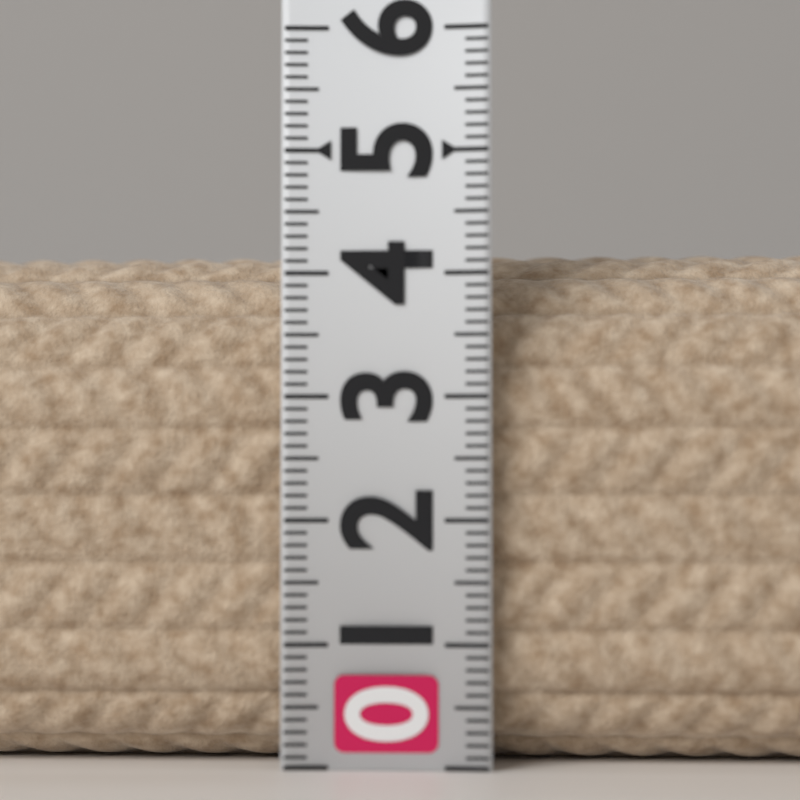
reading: 4.3 (no unit)
